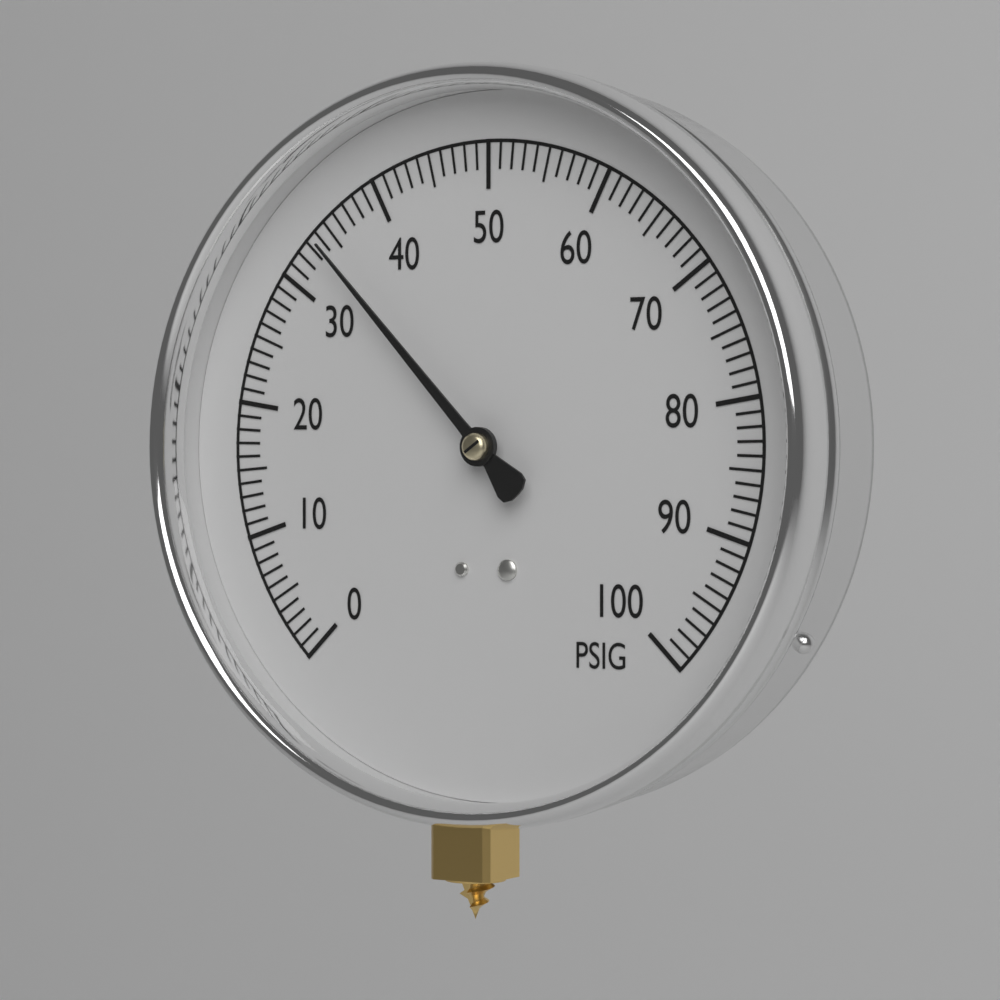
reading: 34 PSIG
